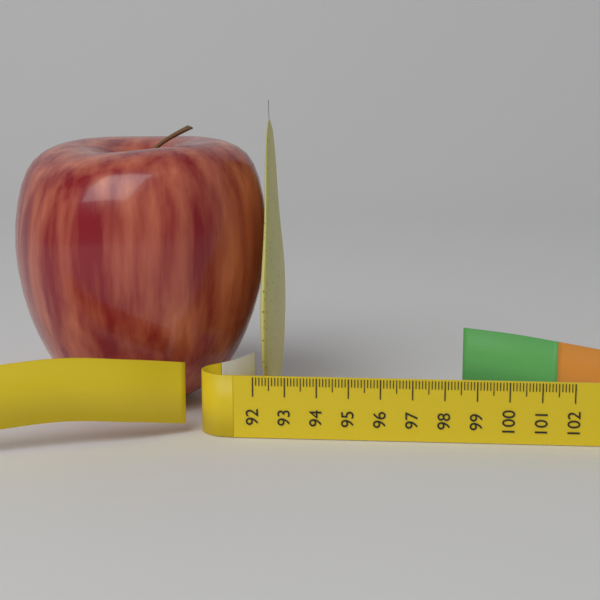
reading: 92.5 (no unit)
